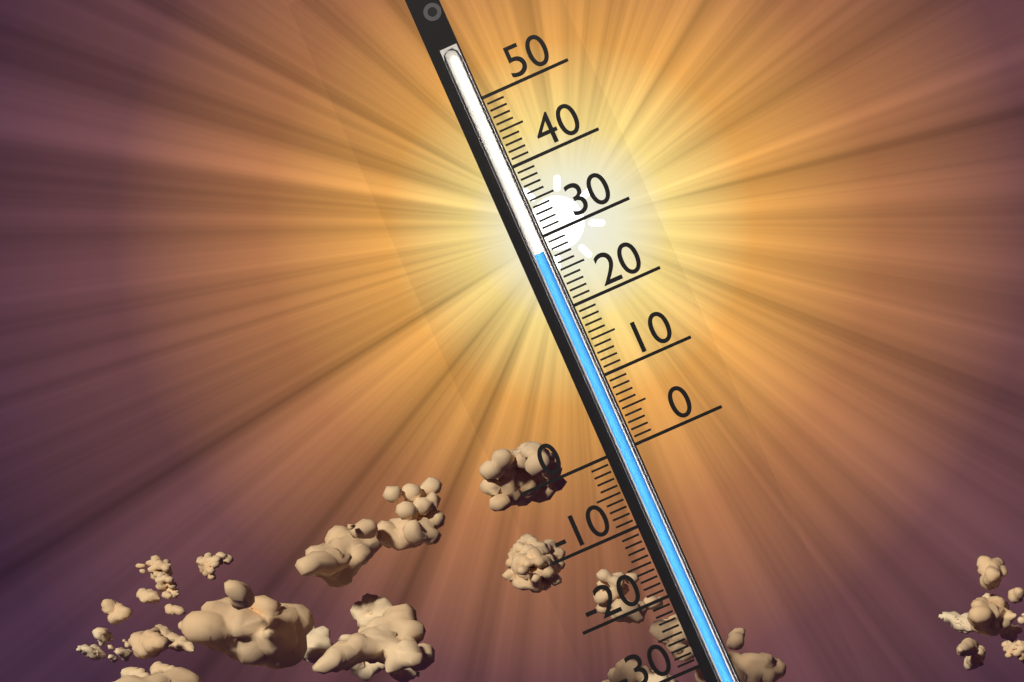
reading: 28 (no unit)
